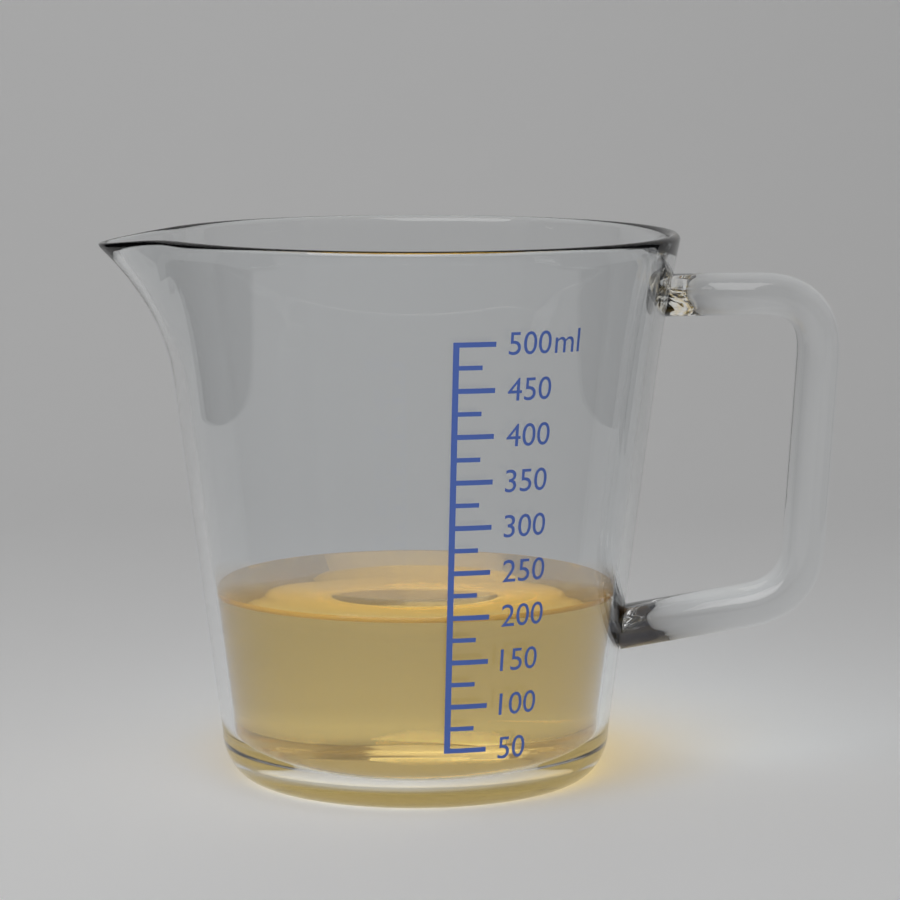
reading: 200 ml
